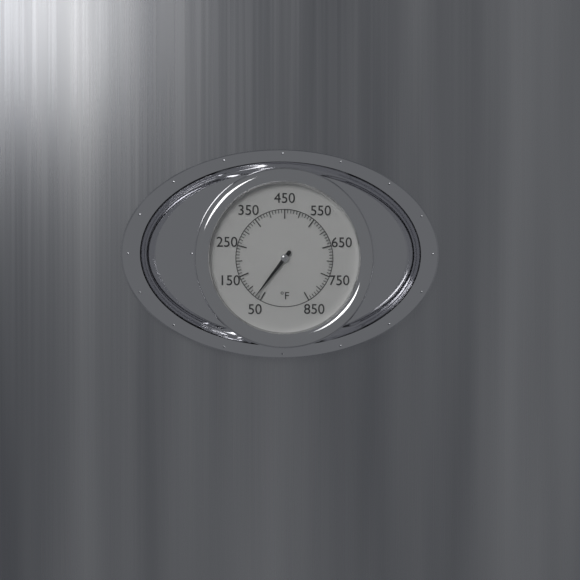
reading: 70 °F
